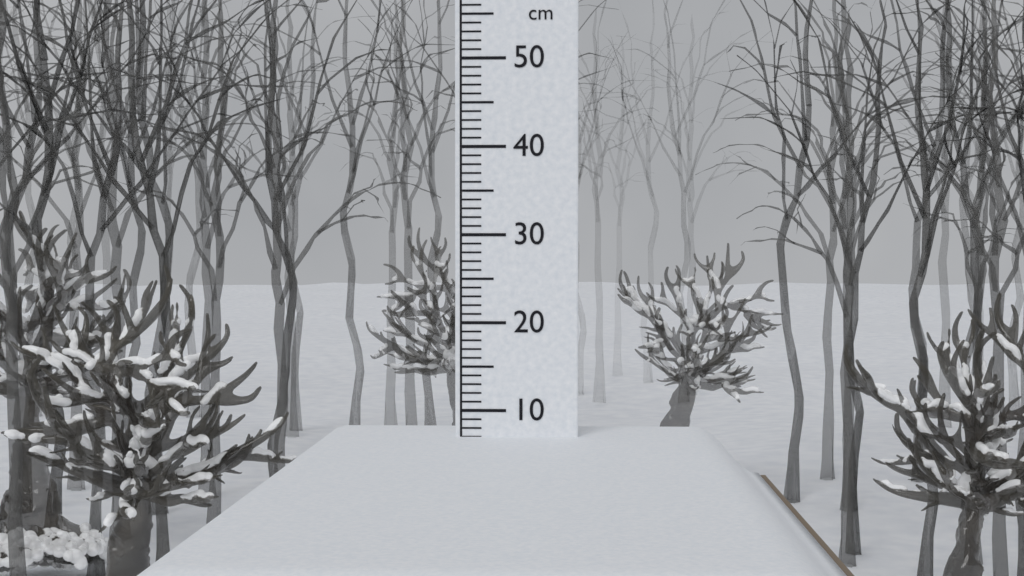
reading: 7 cm
